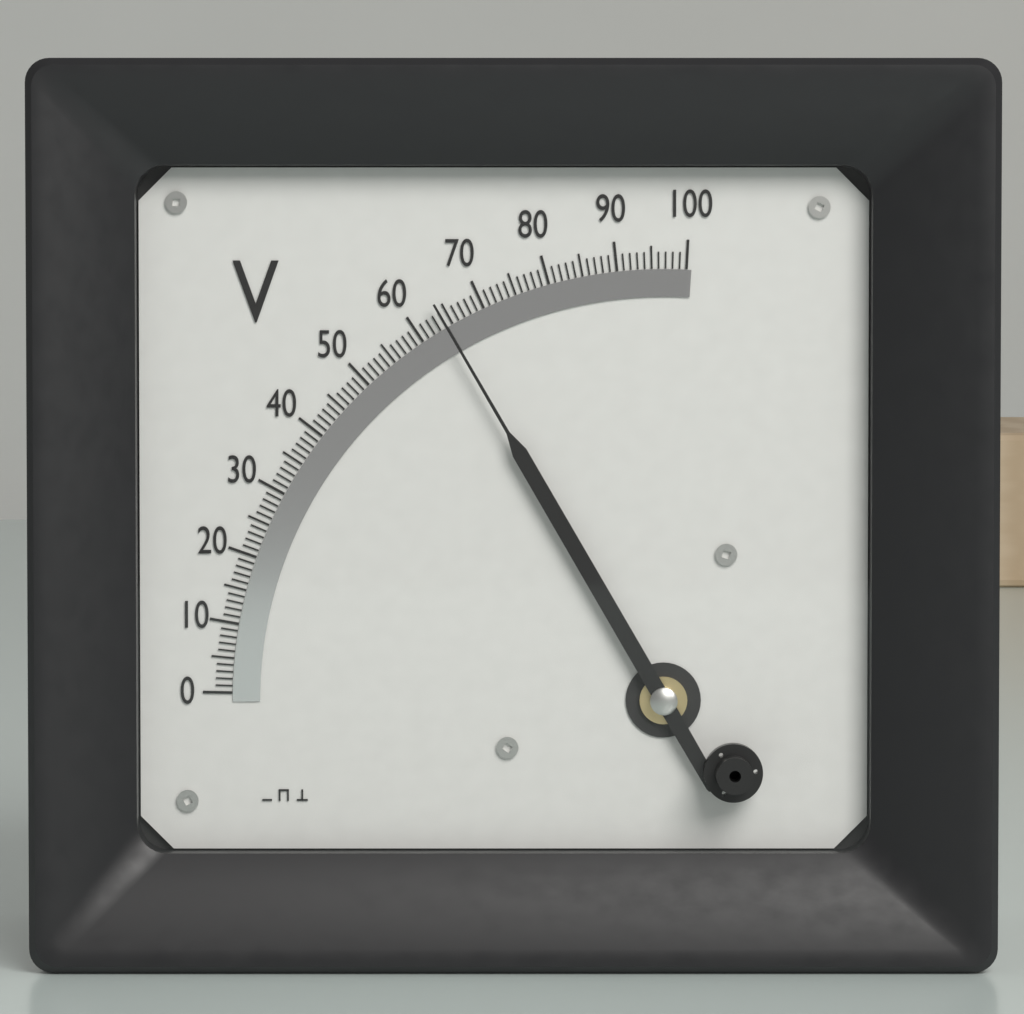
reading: 64 V
